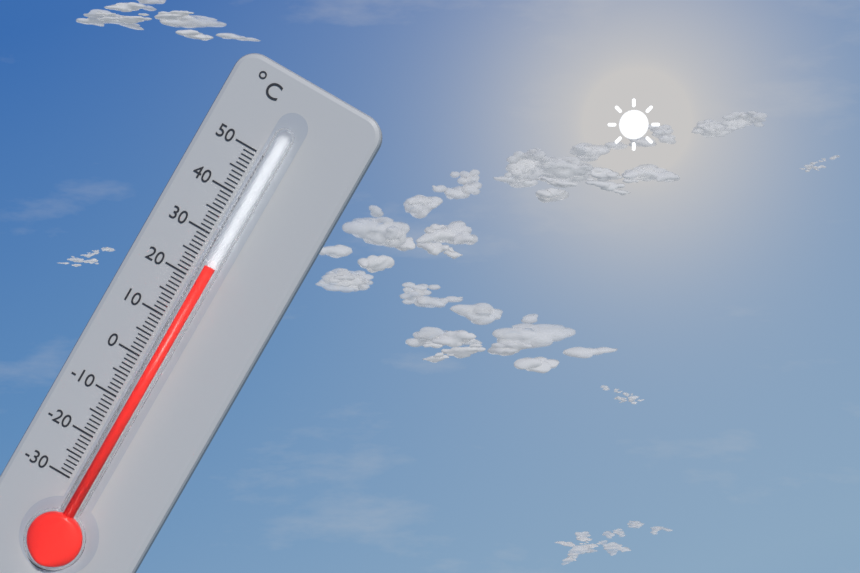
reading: 24 °C
